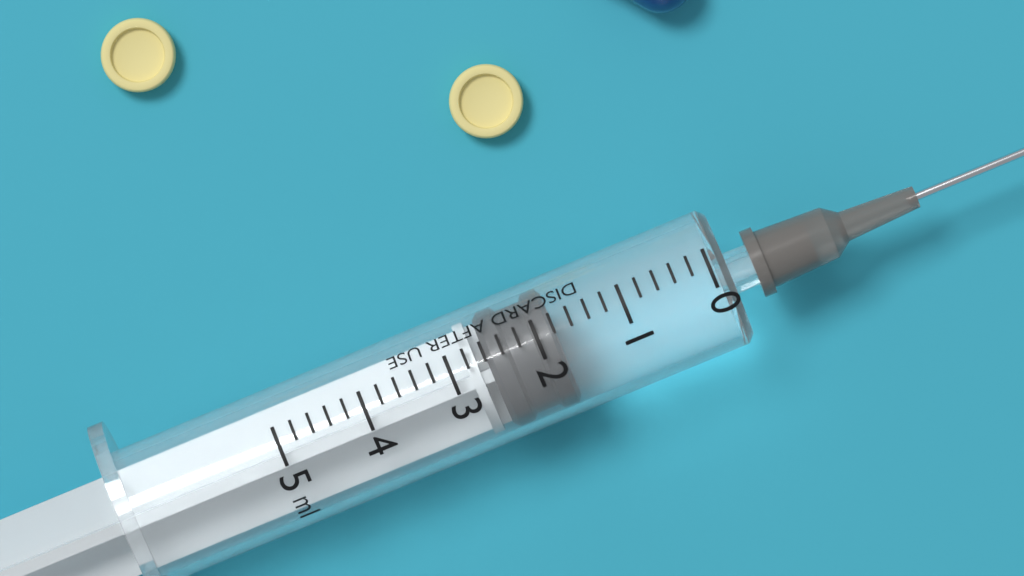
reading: 1.8 ml
